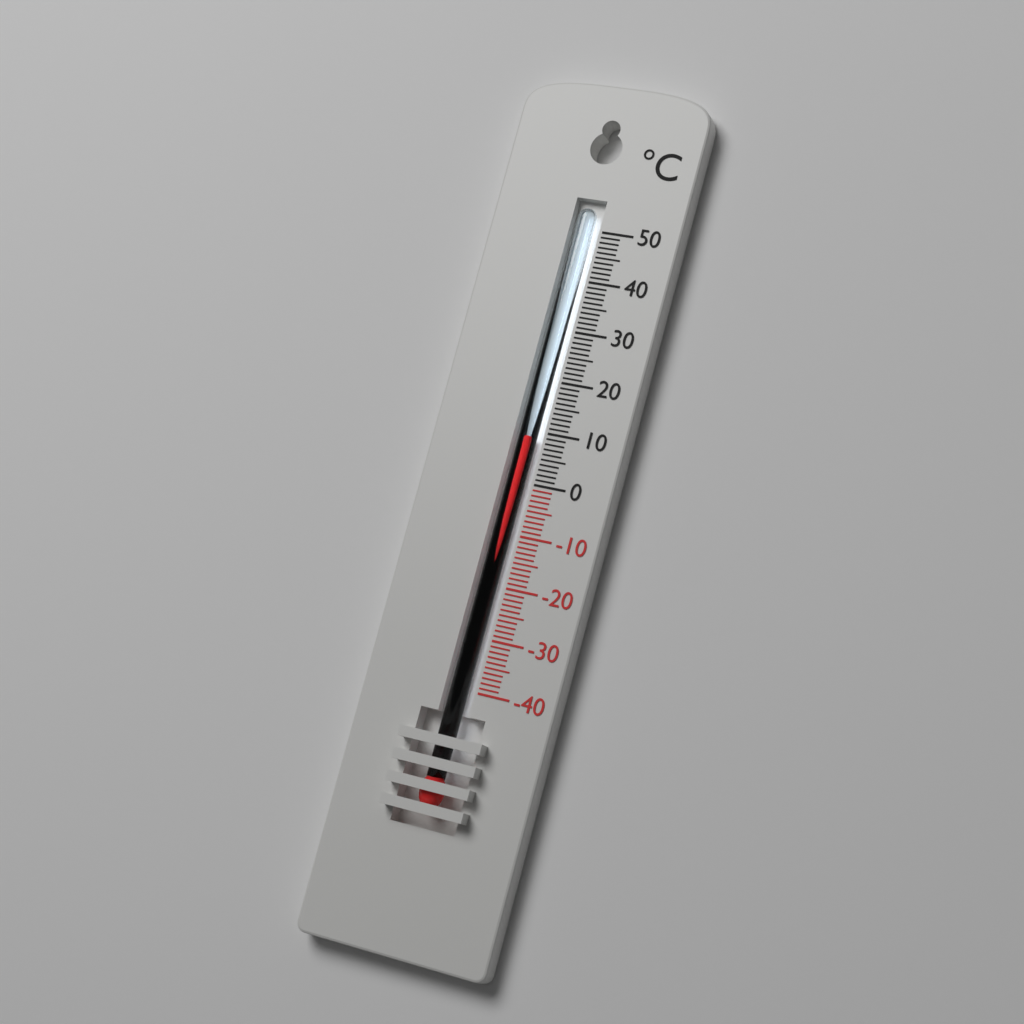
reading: 9 °C
